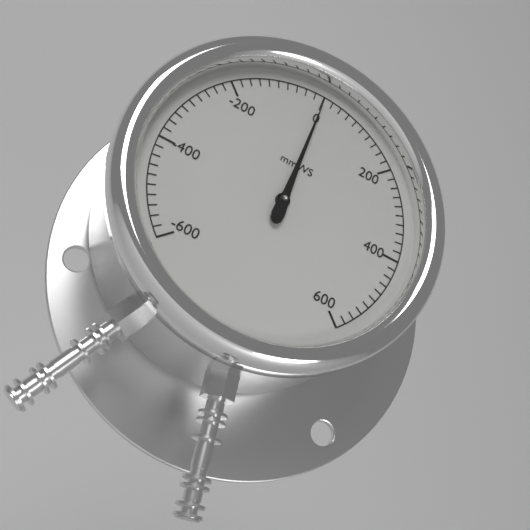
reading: 0 mmWS
